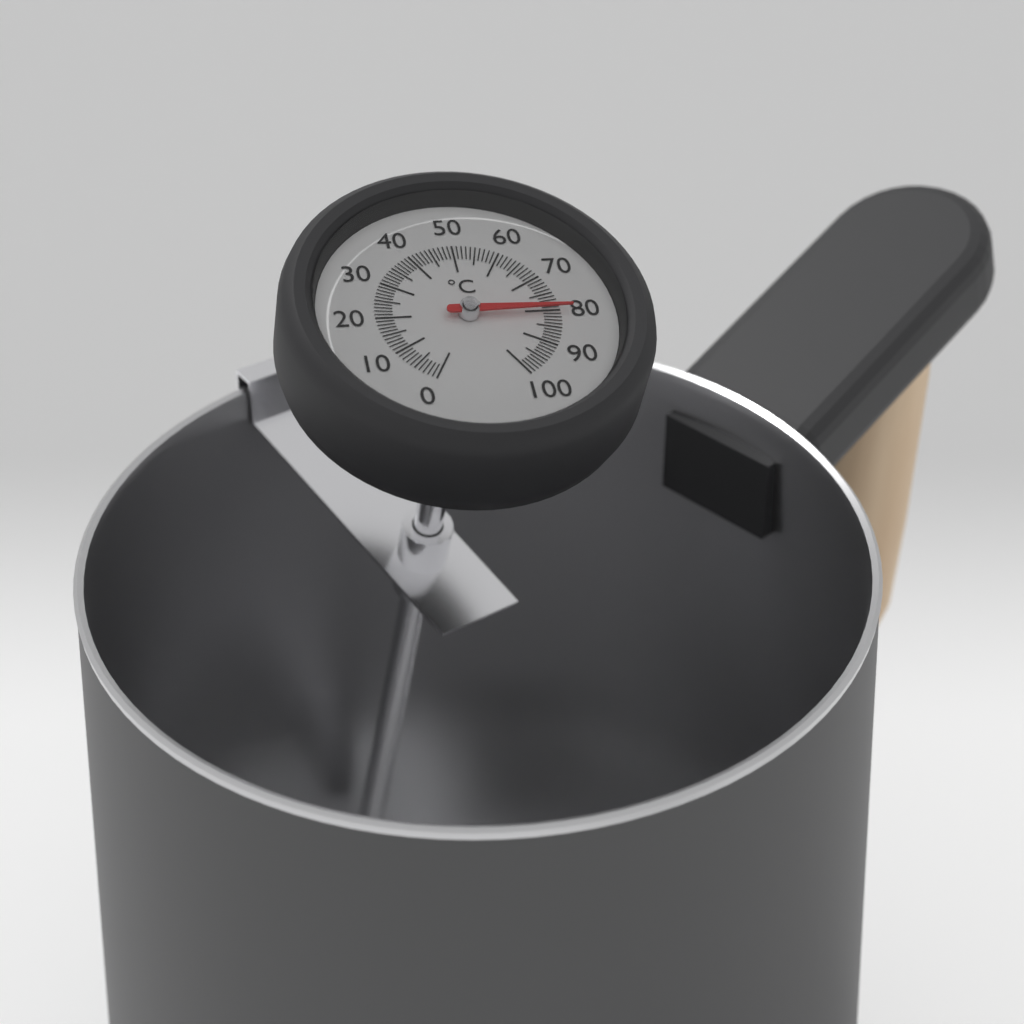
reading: 80 °C
